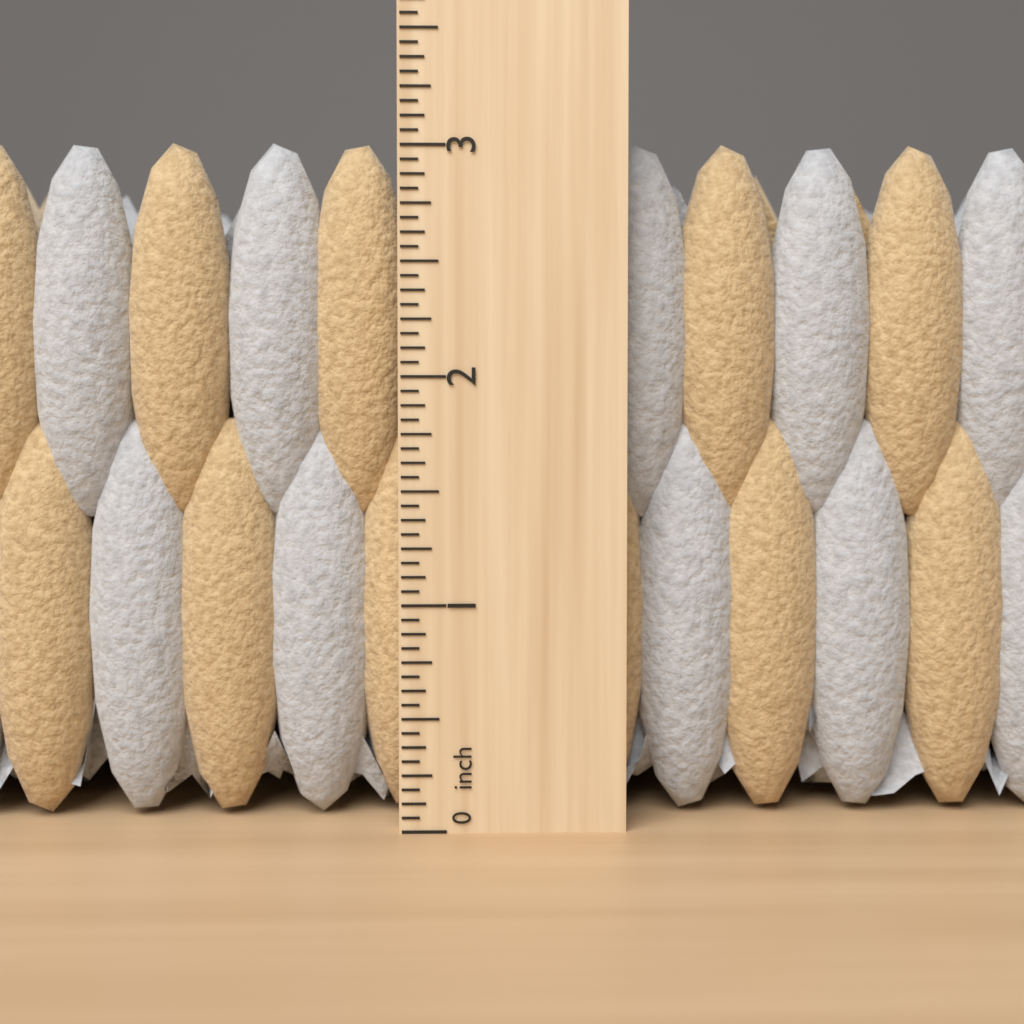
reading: 3.0625 inch
